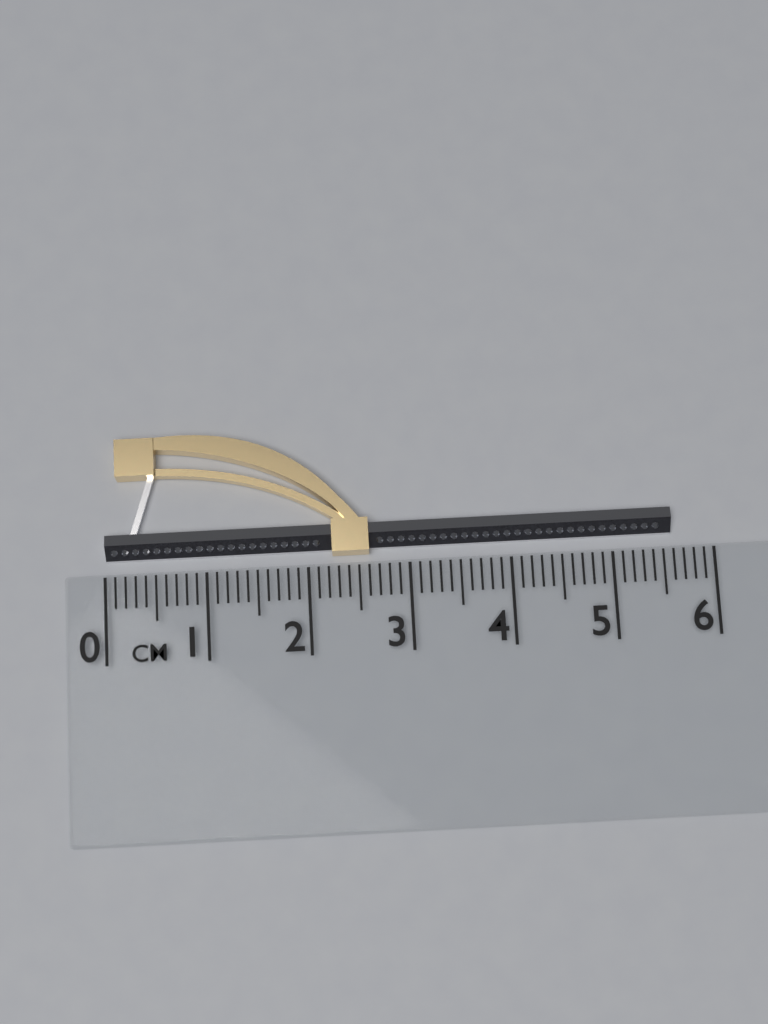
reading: 5.6 cm
